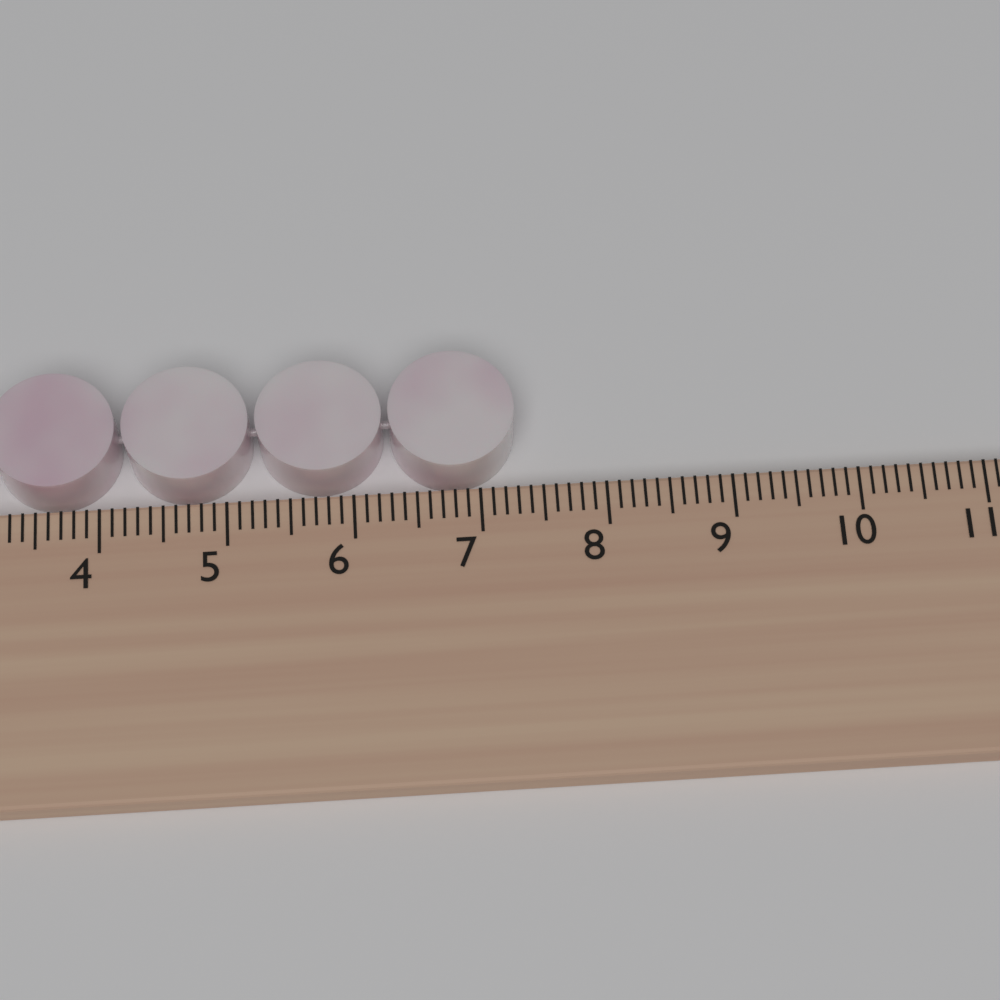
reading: 7.3 cm
